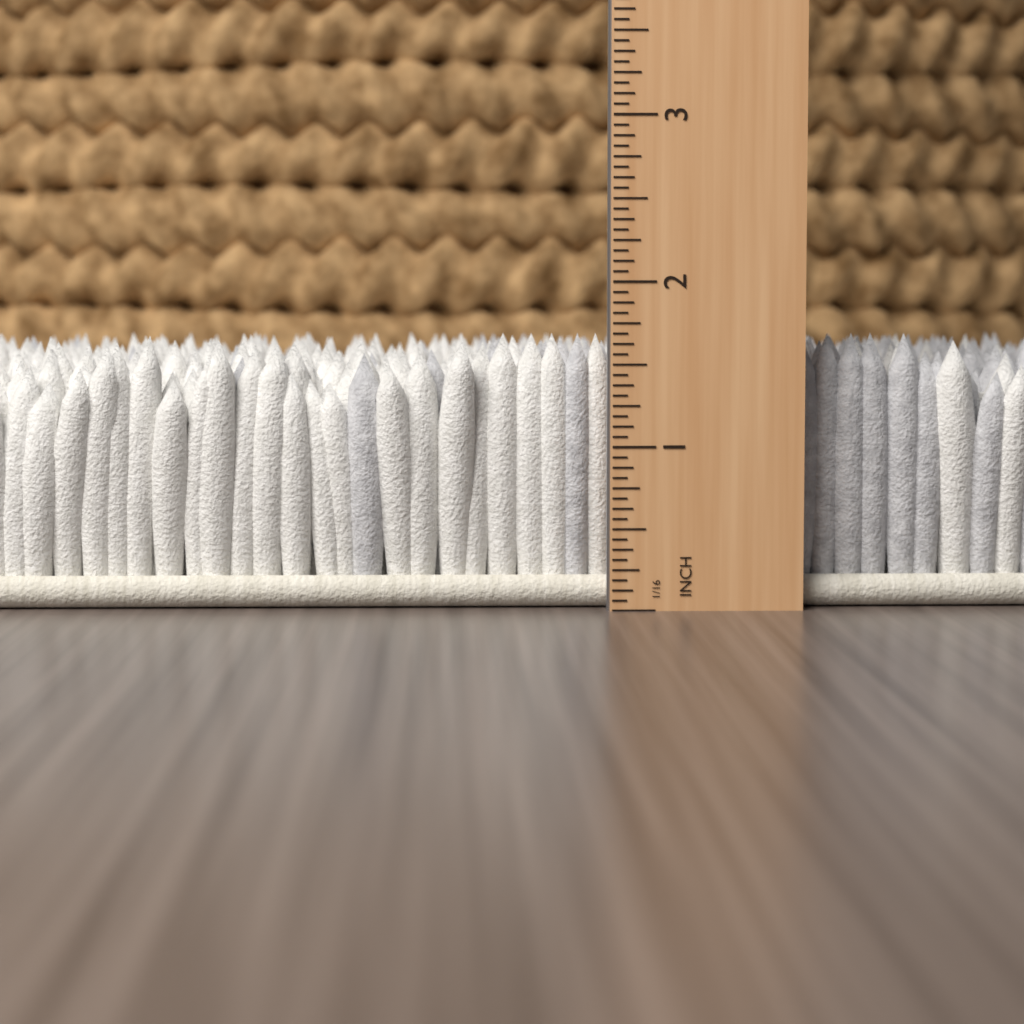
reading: 1.6875 in
